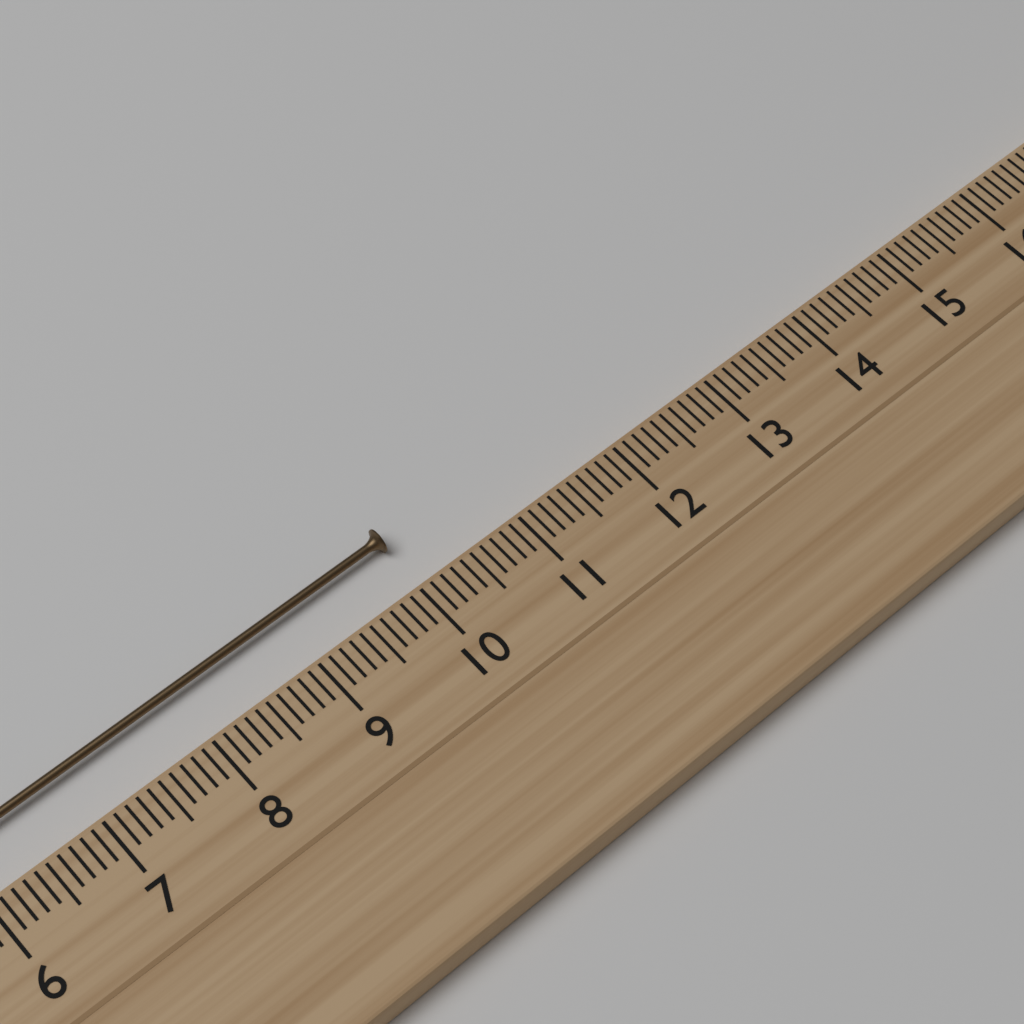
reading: 10.1 cm
